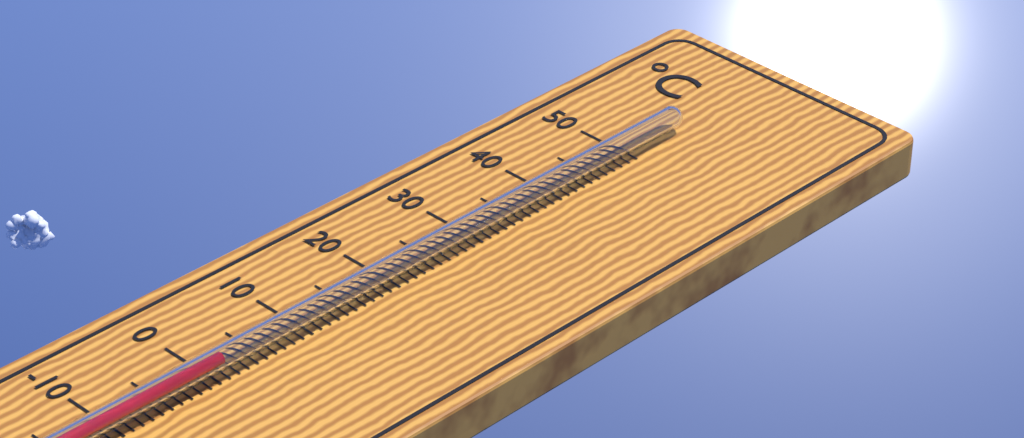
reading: 1 °C
